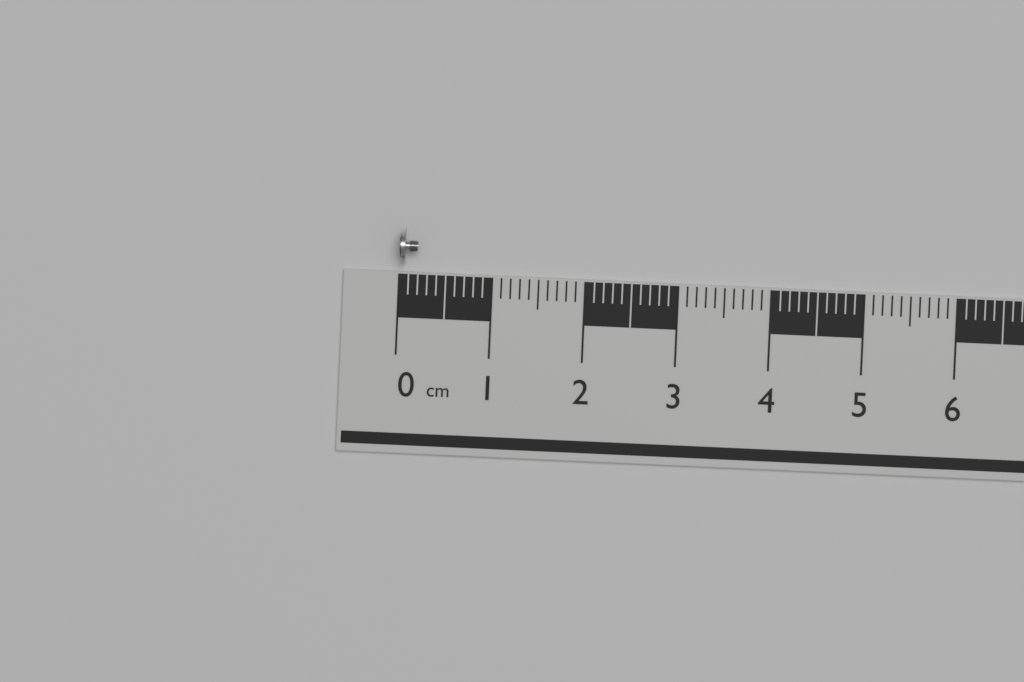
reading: 0.2 cm
